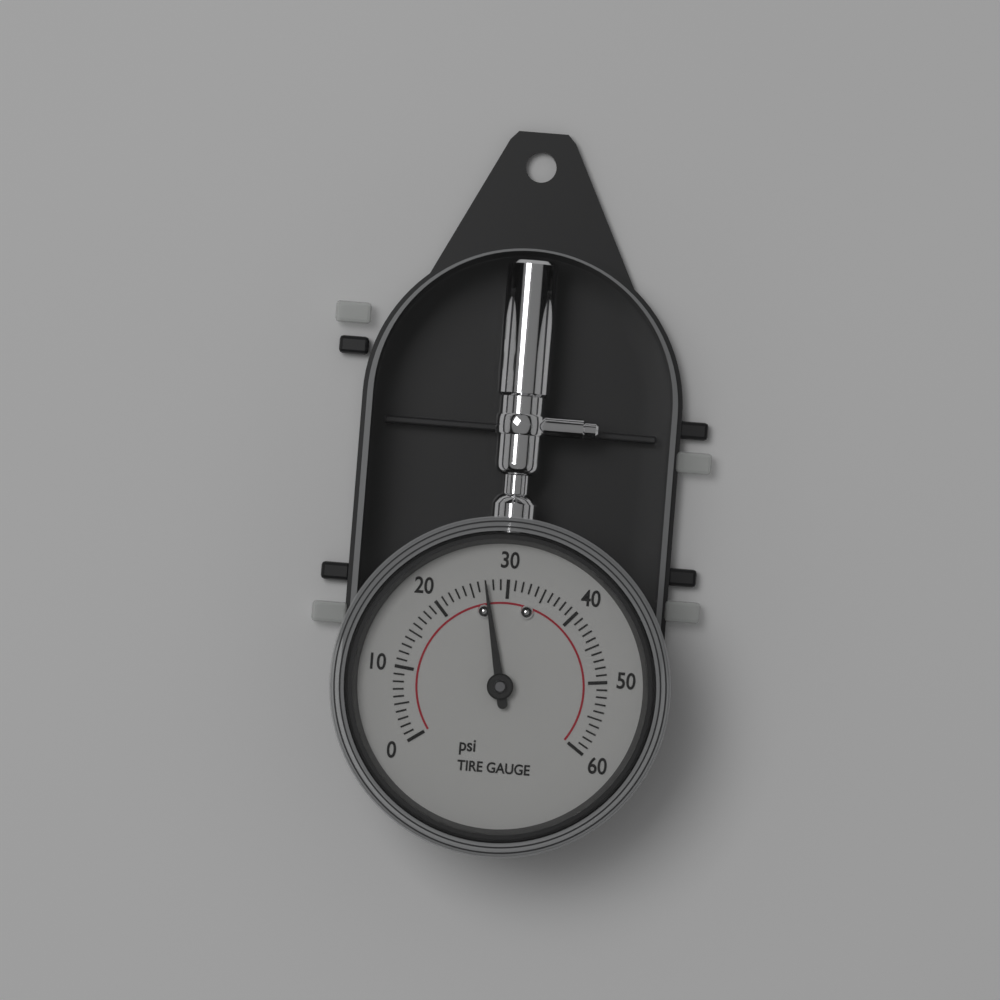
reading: 27 psi
